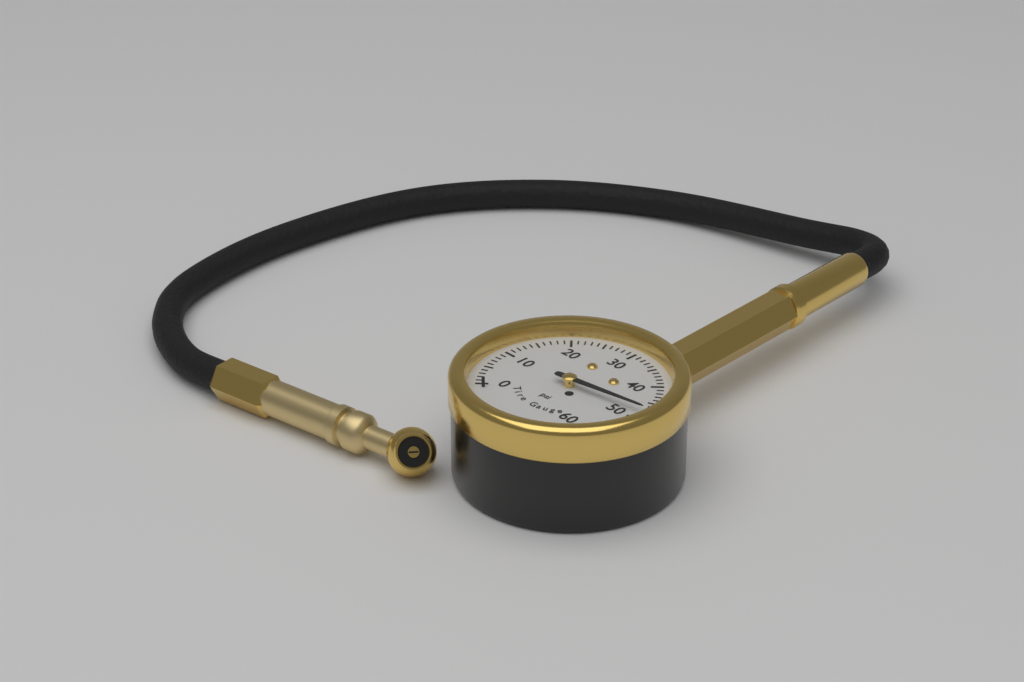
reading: 48 psi
